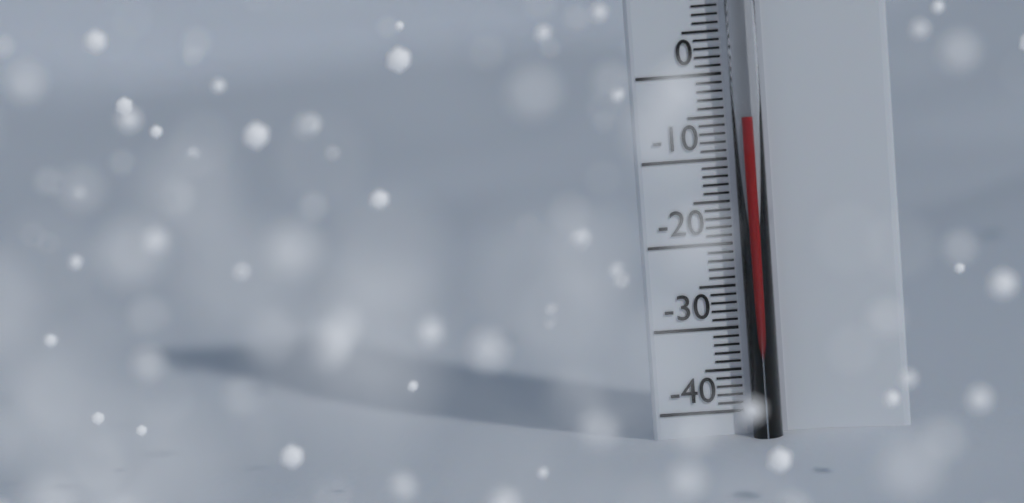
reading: -5 °C
